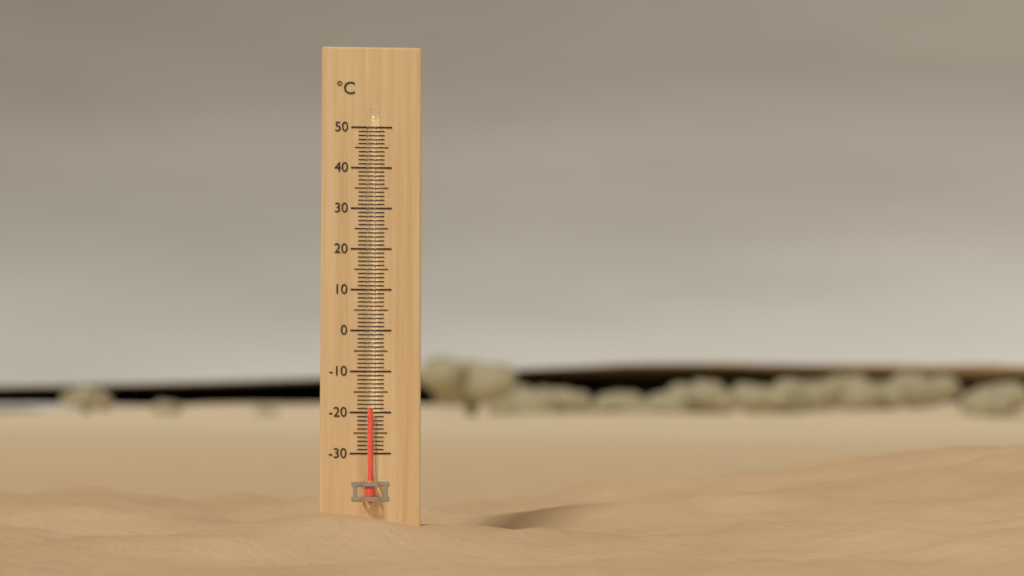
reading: -19 °C
